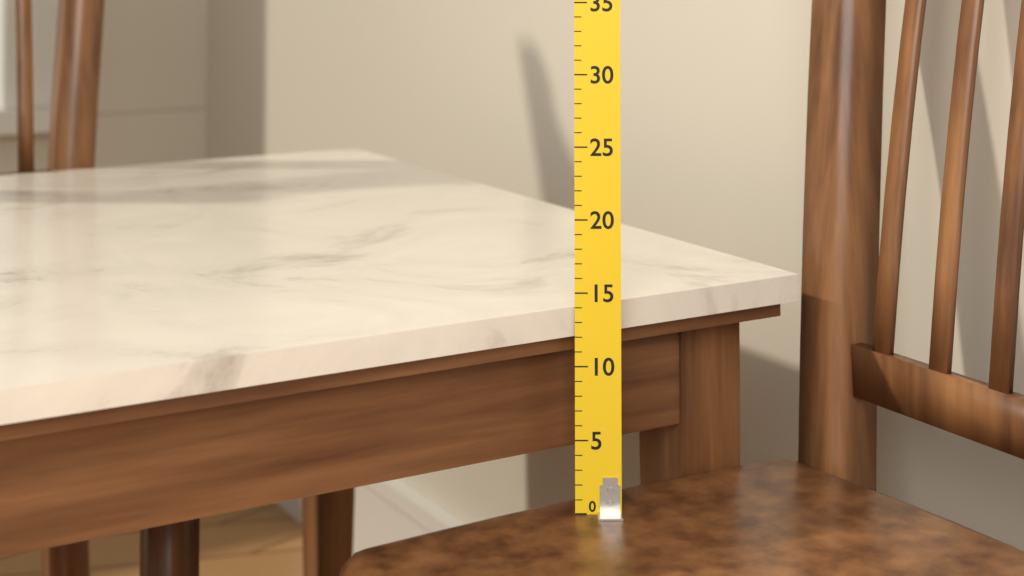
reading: 14 (no unit)
